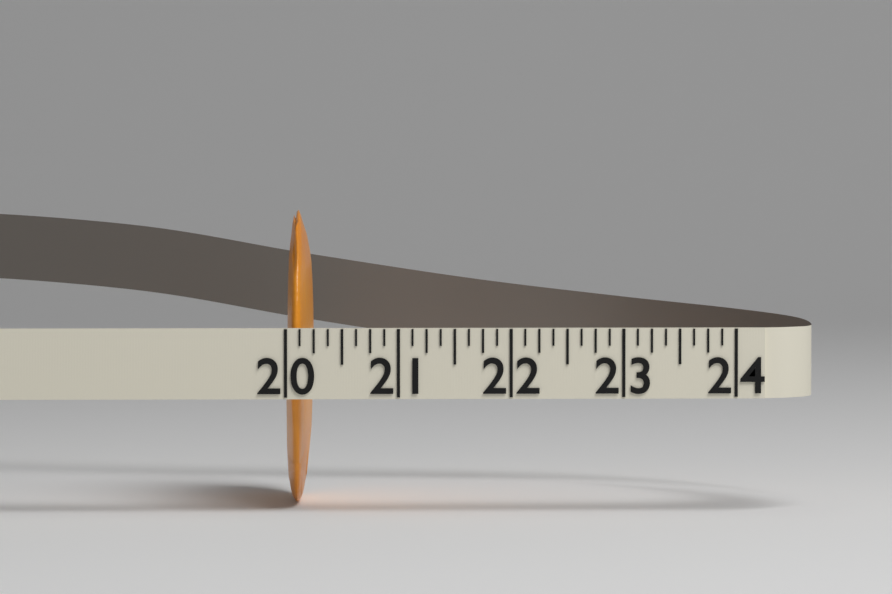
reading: 20.250 (no unit)
